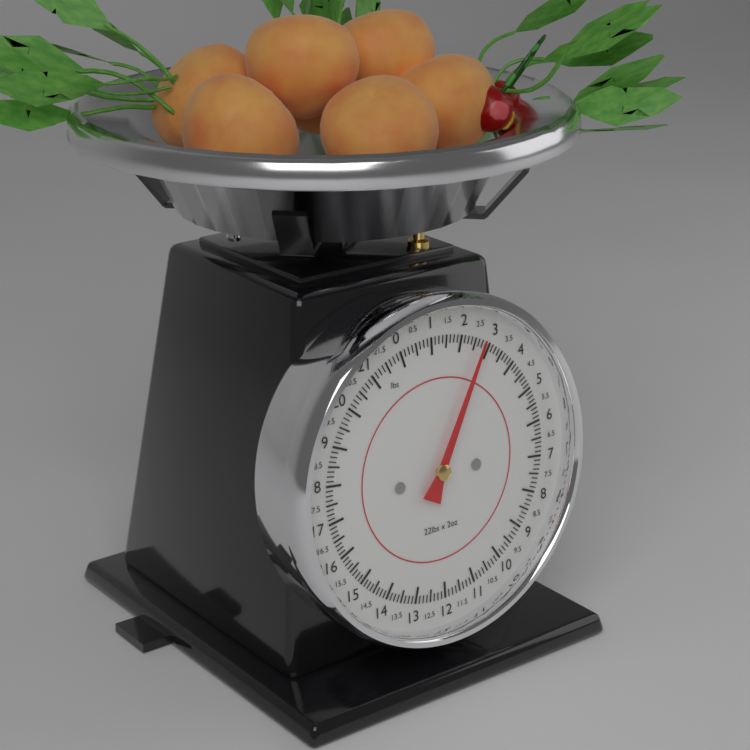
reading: 2.750 lbs
